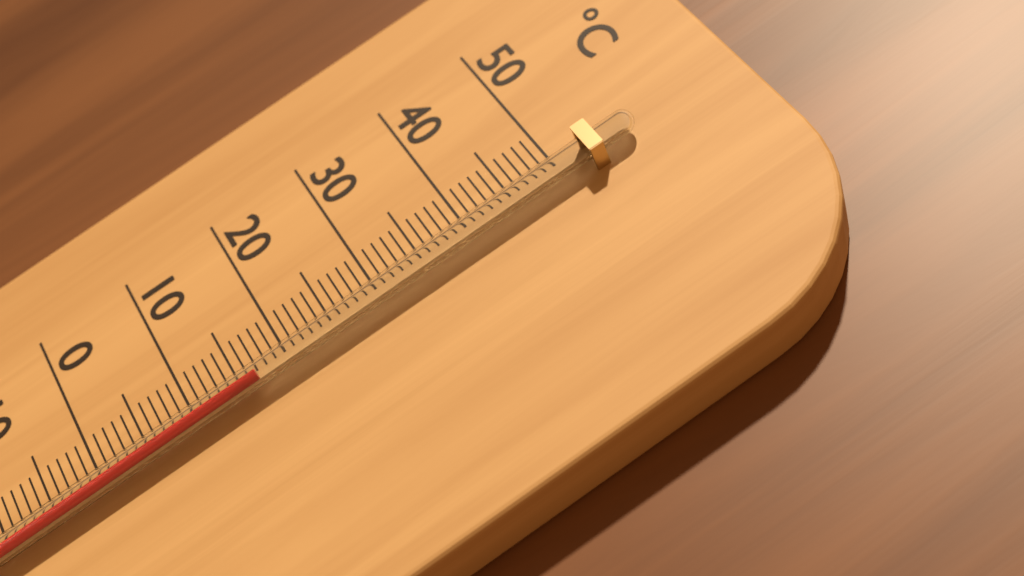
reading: 17 °C
